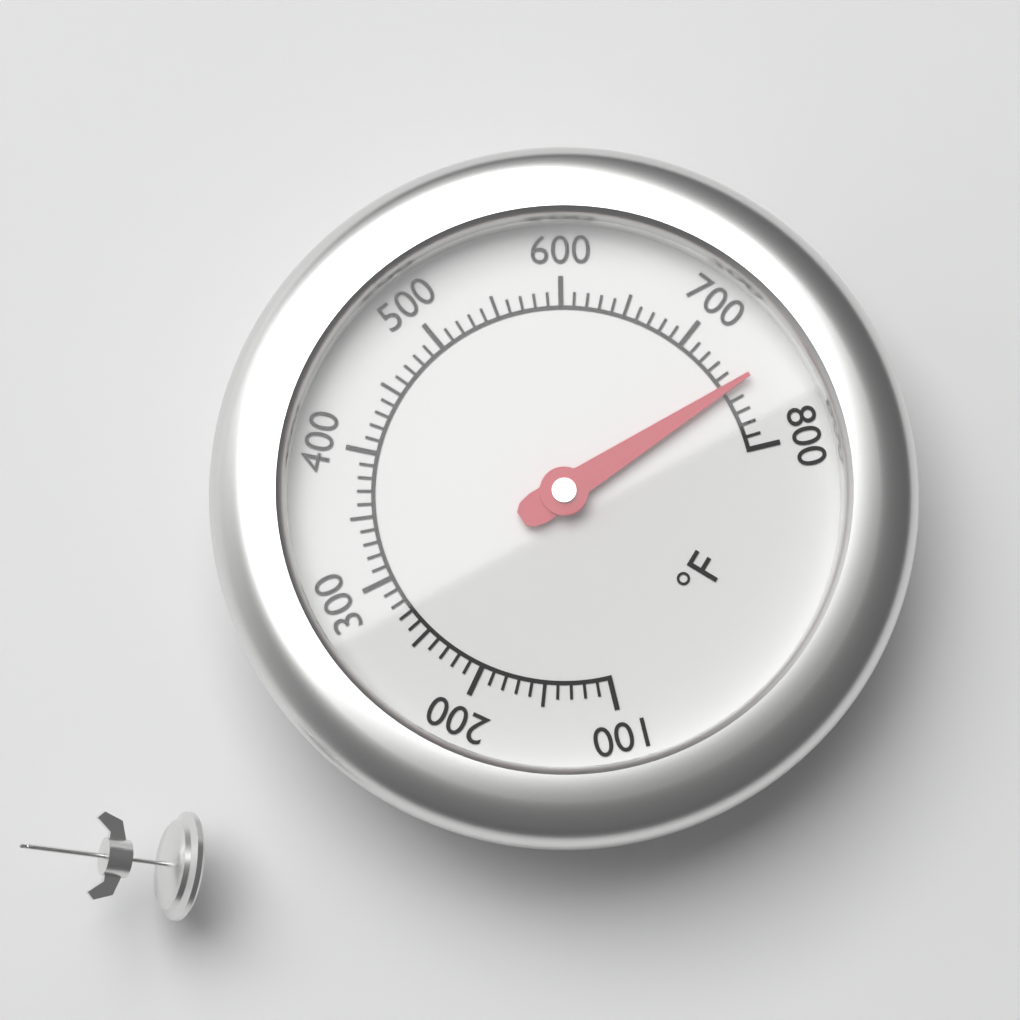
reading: 750 °F
